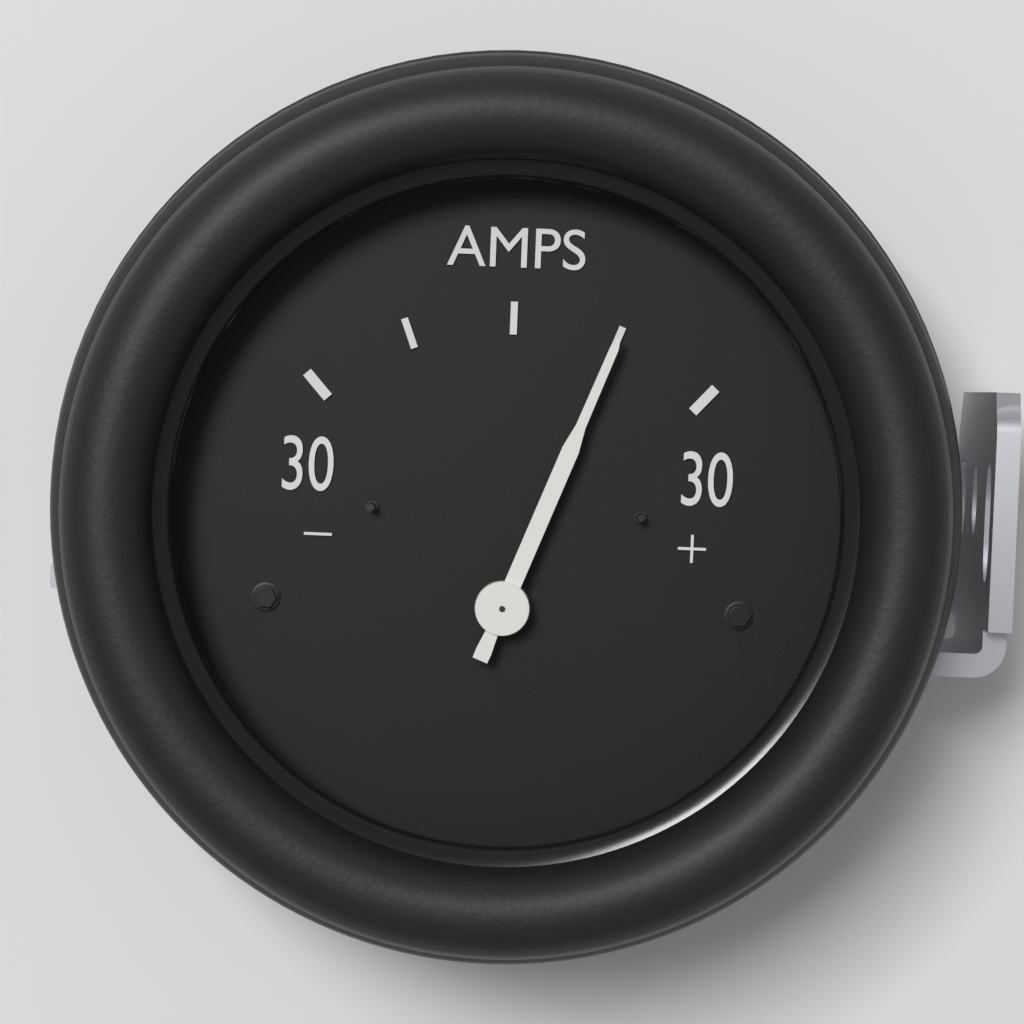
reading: 15 A
